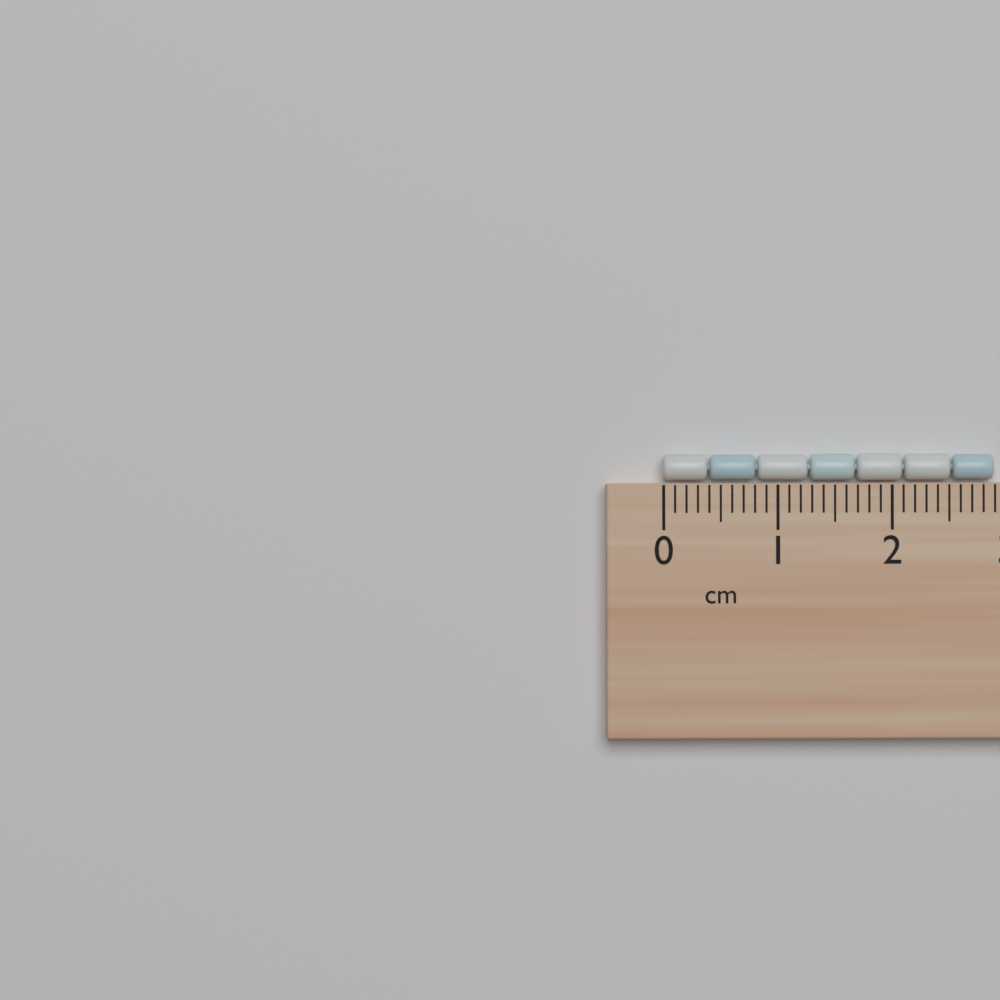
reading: 2.9 cm
